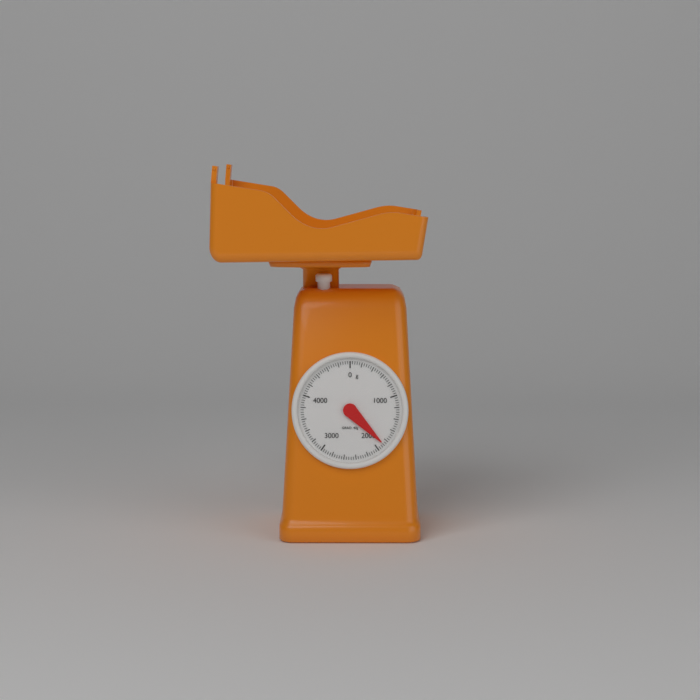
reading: 1880 g
